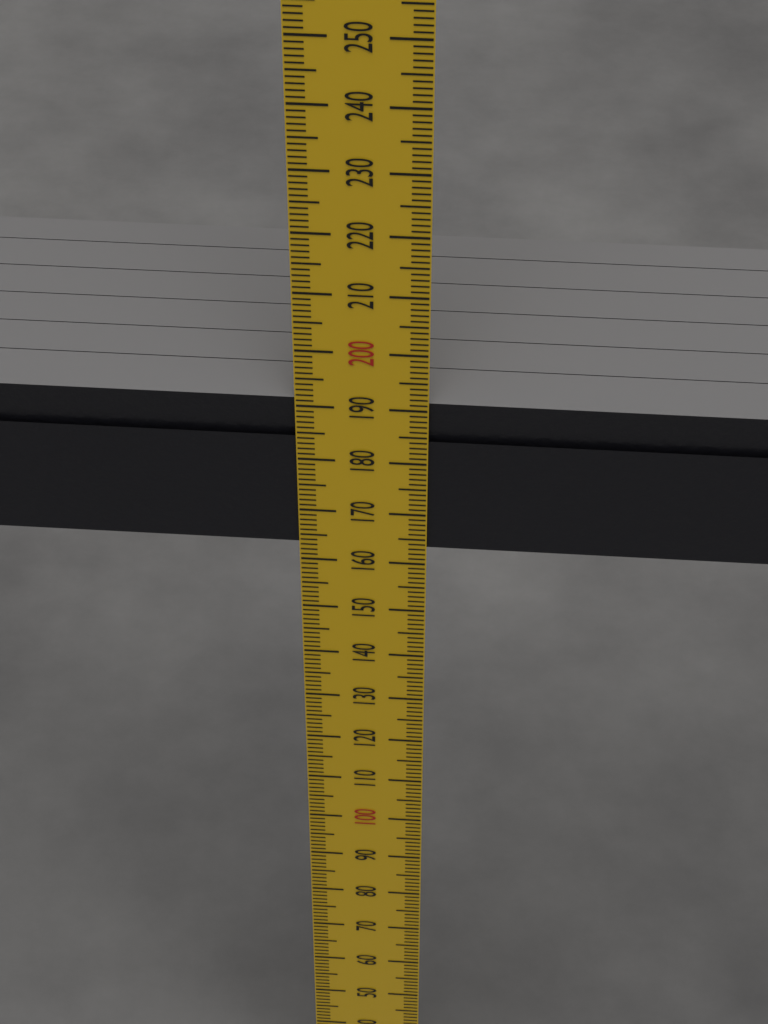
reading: 191 mm
